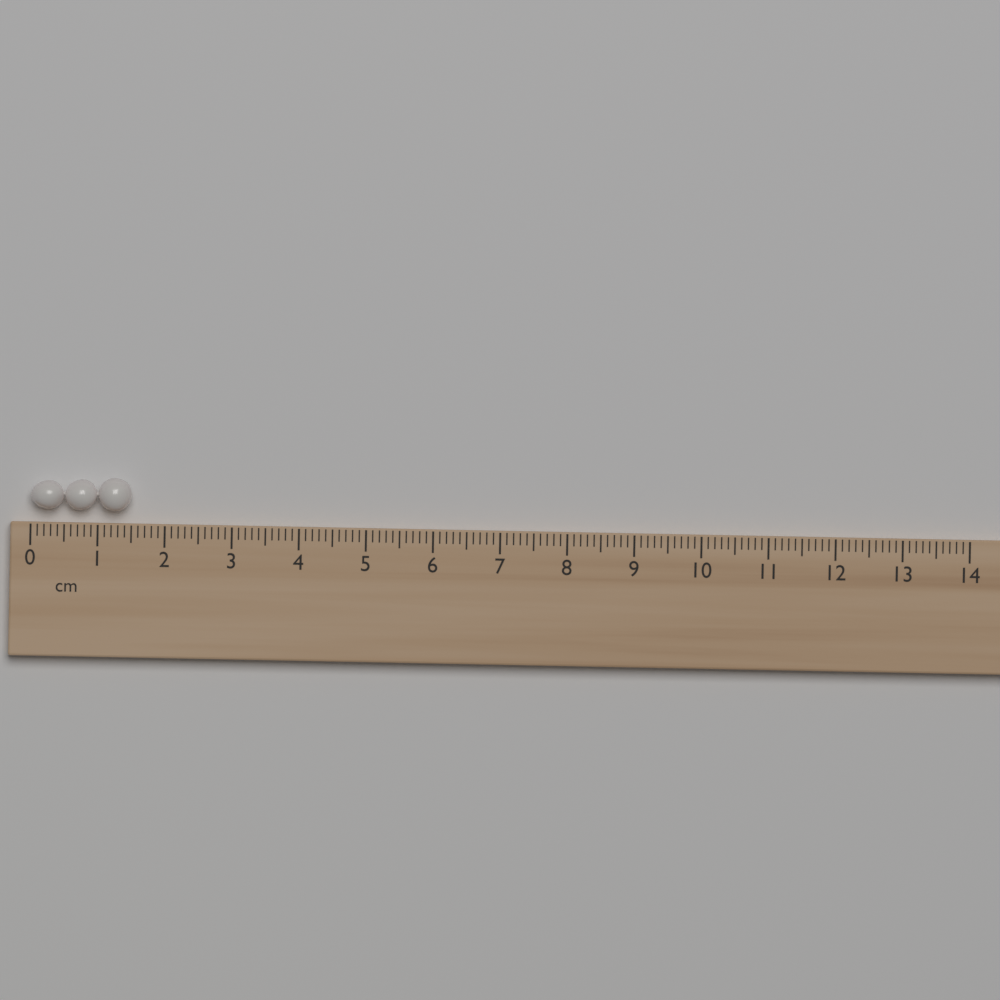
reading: 1.5 cm
